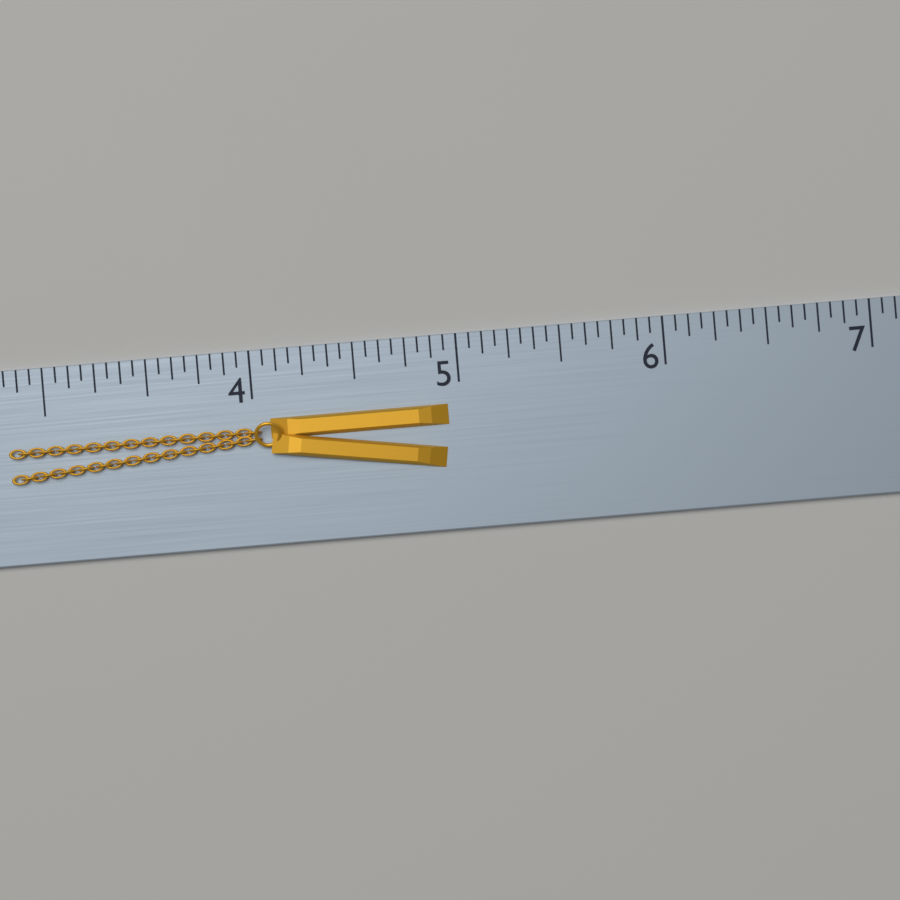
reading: 4.9375 (no unit)
